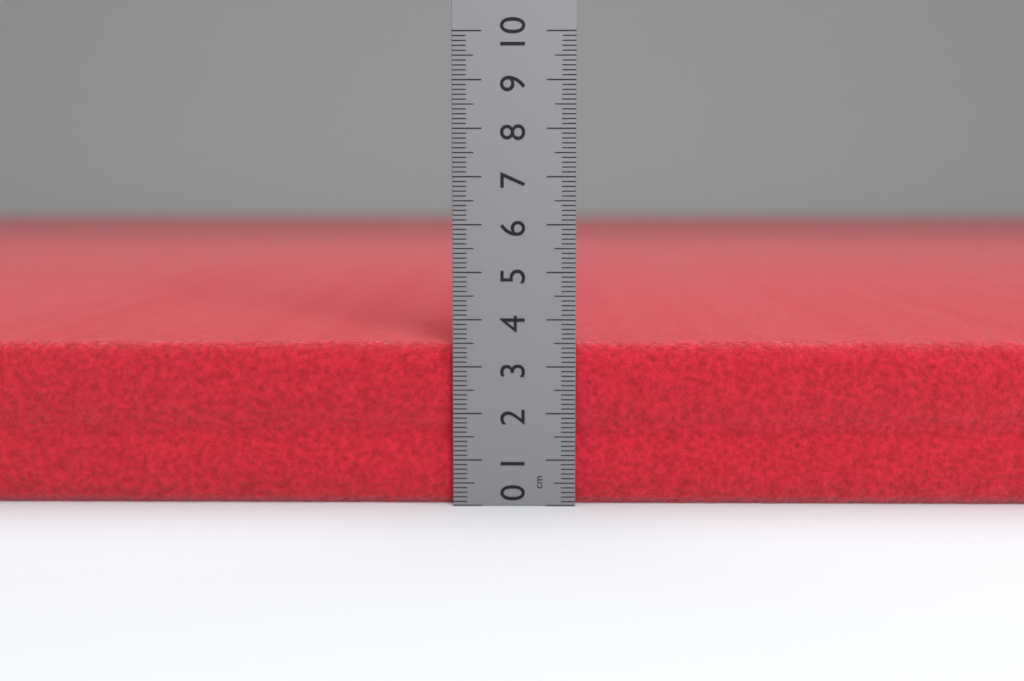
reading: 3.5 cm
